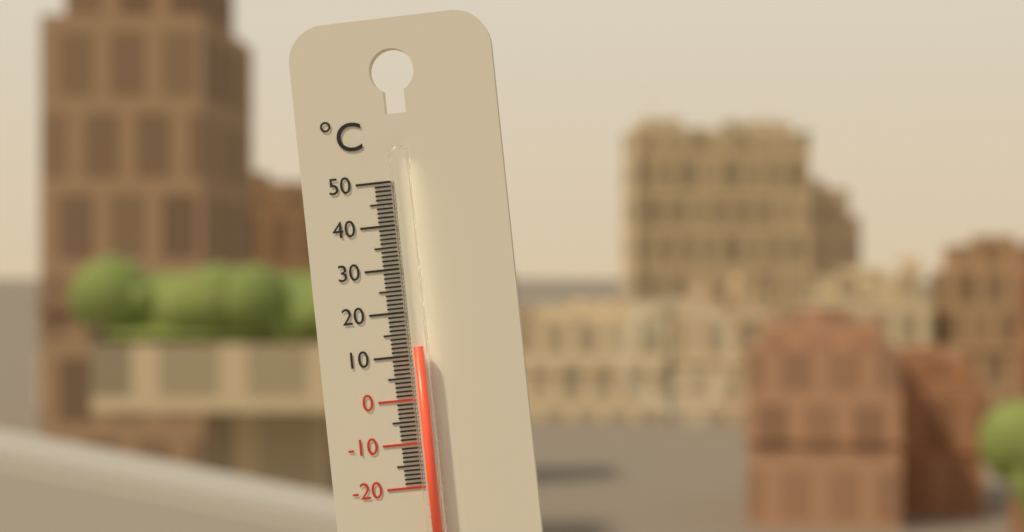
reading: 12 °C
